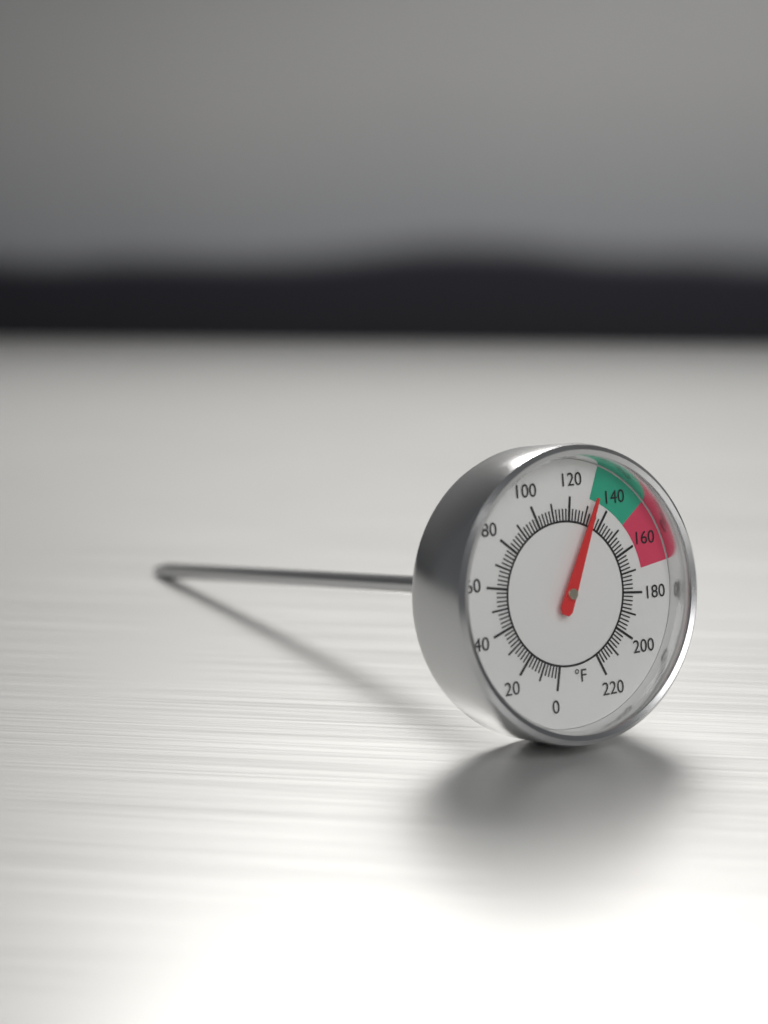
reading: 132 °F
